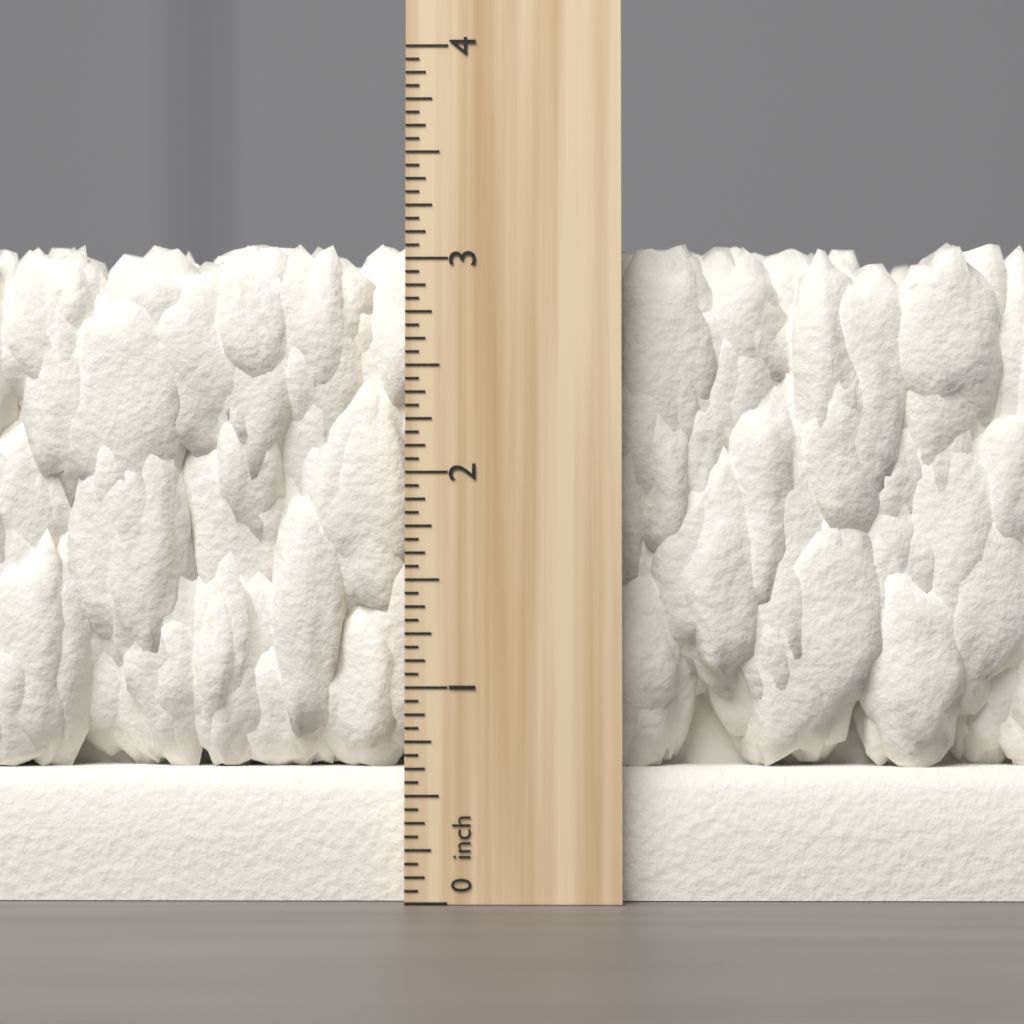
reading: 3.1250 inch
